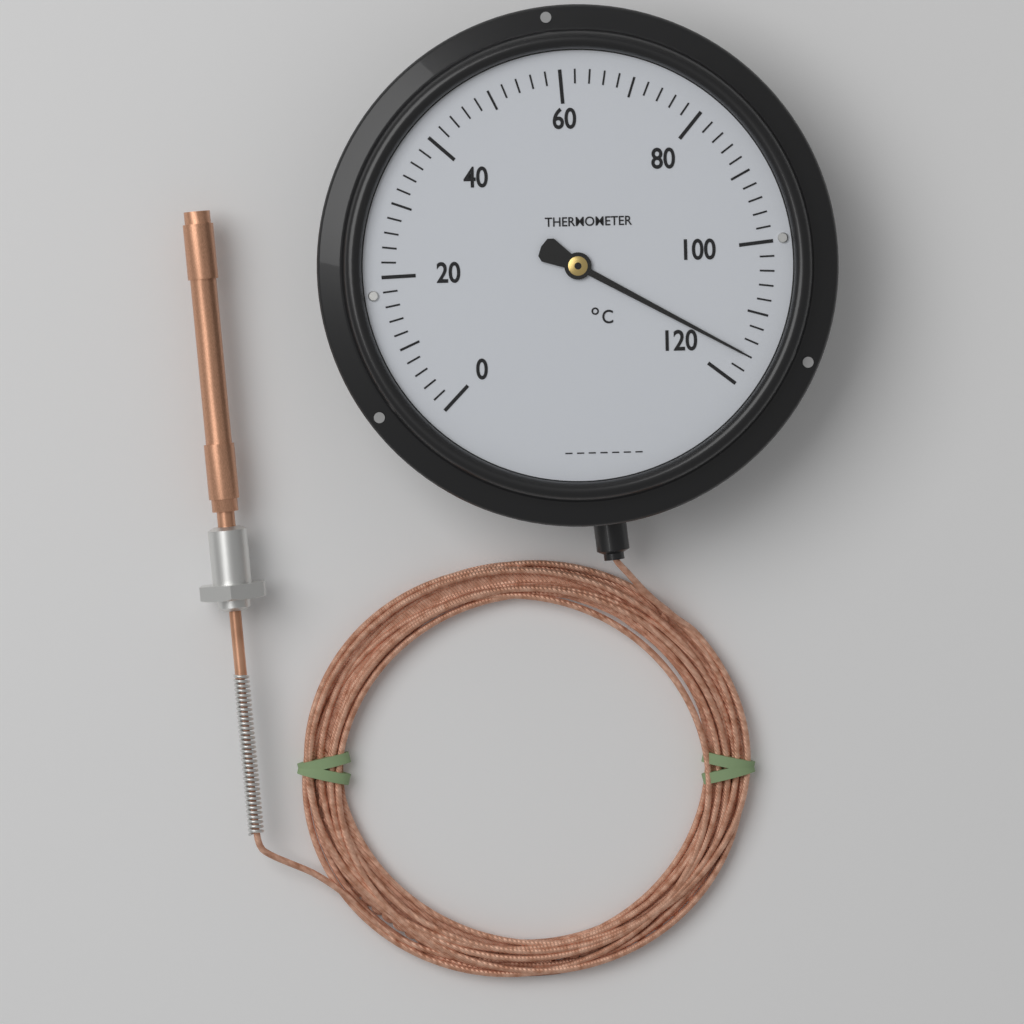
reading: 116 °C
